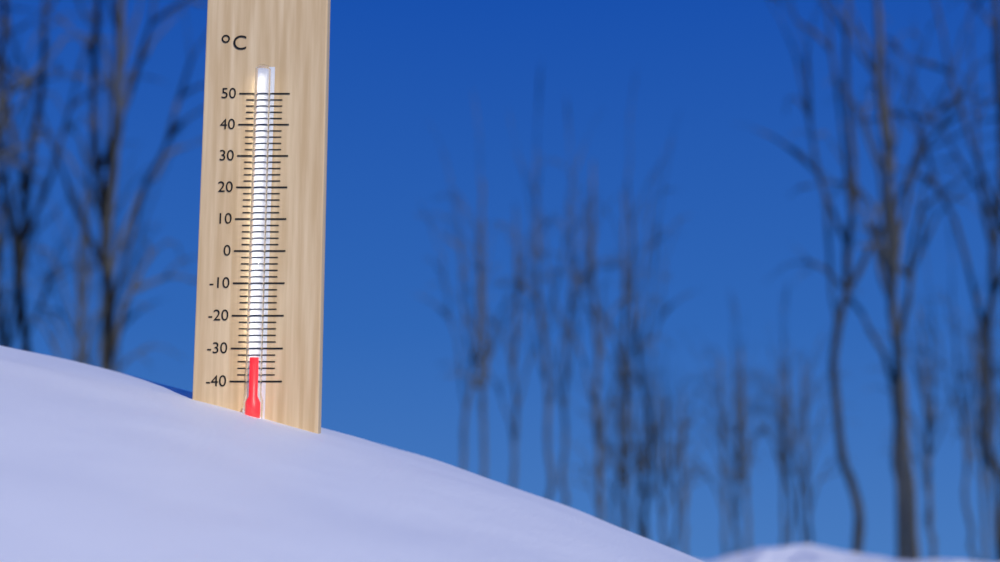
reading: -33 °C
